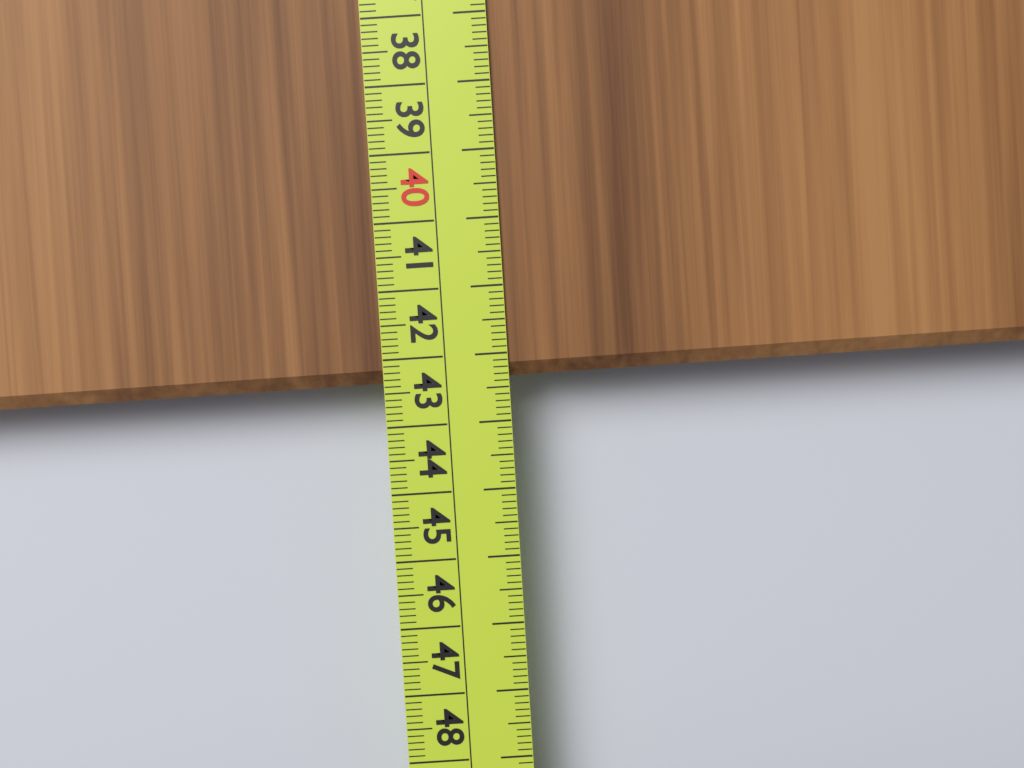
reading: 42.4 cm
